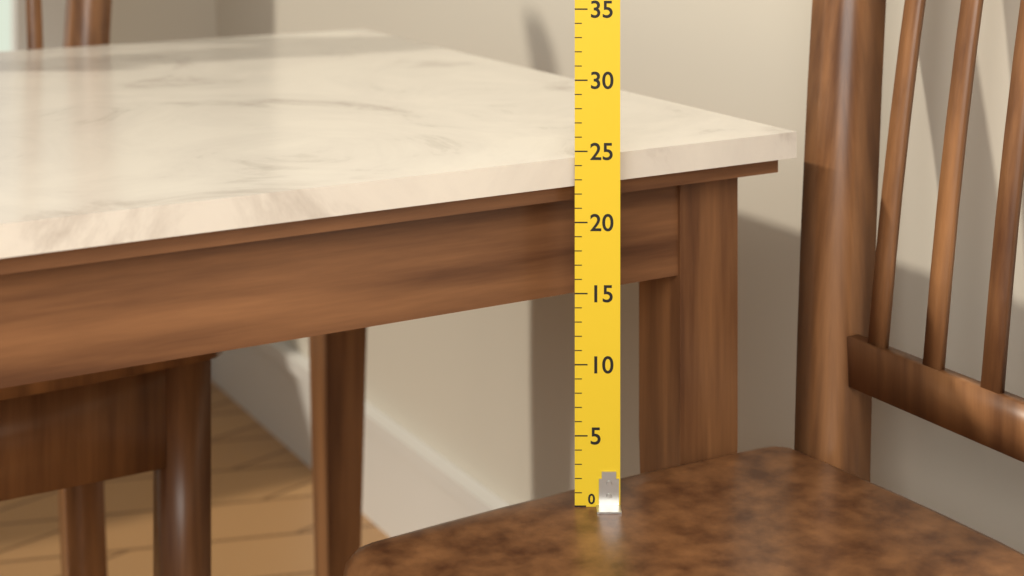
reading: 24.5 (no unit)
